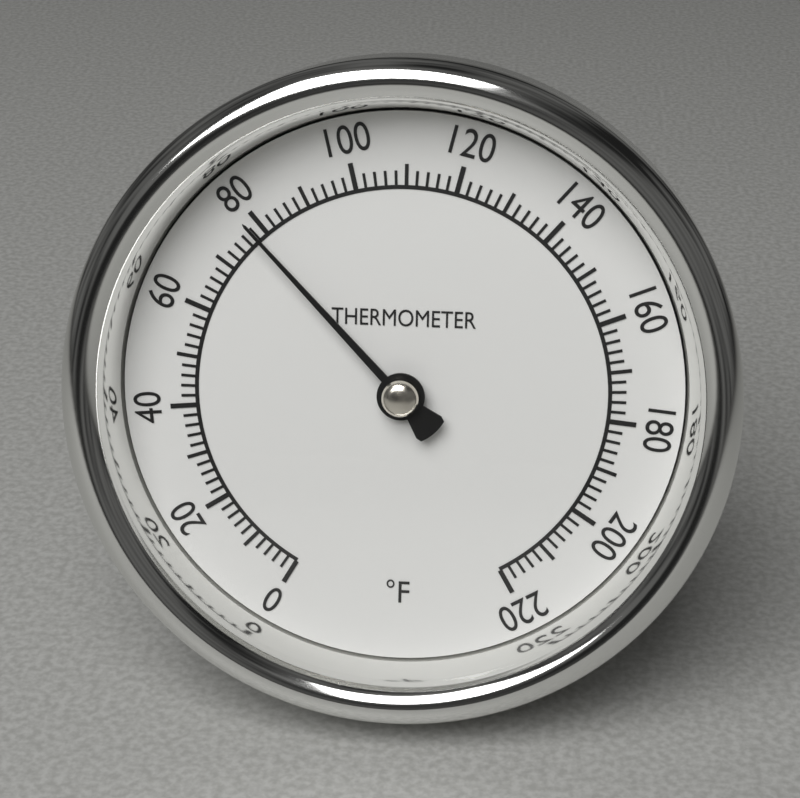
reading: 78 °F
